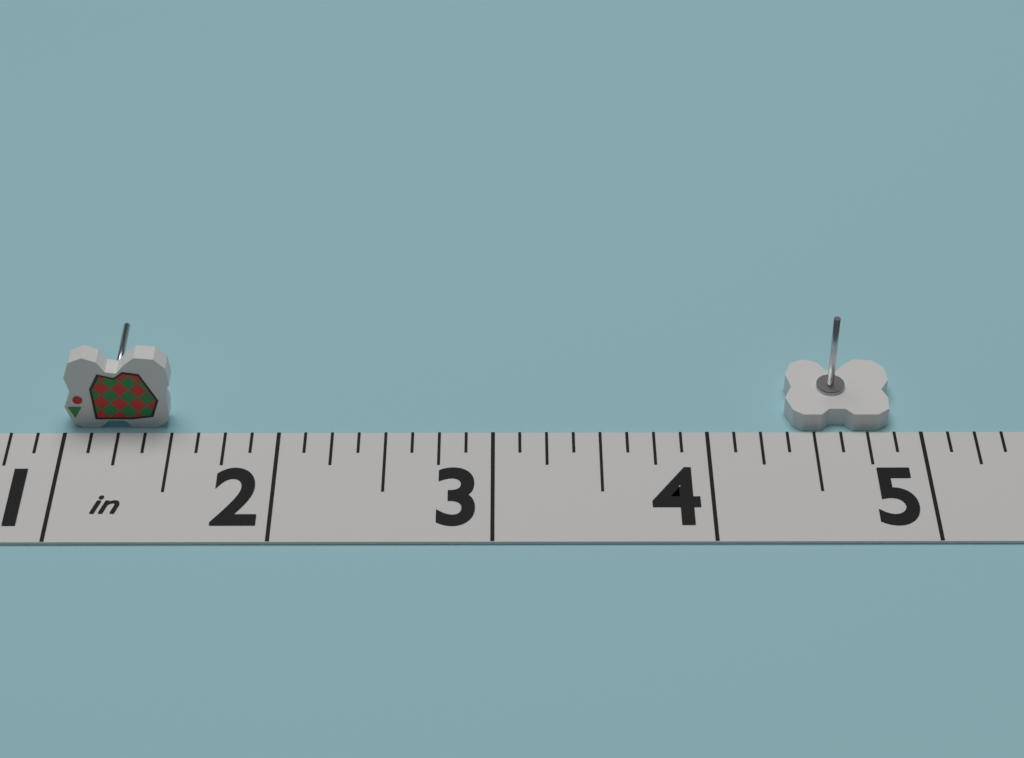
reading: 4.875 in
